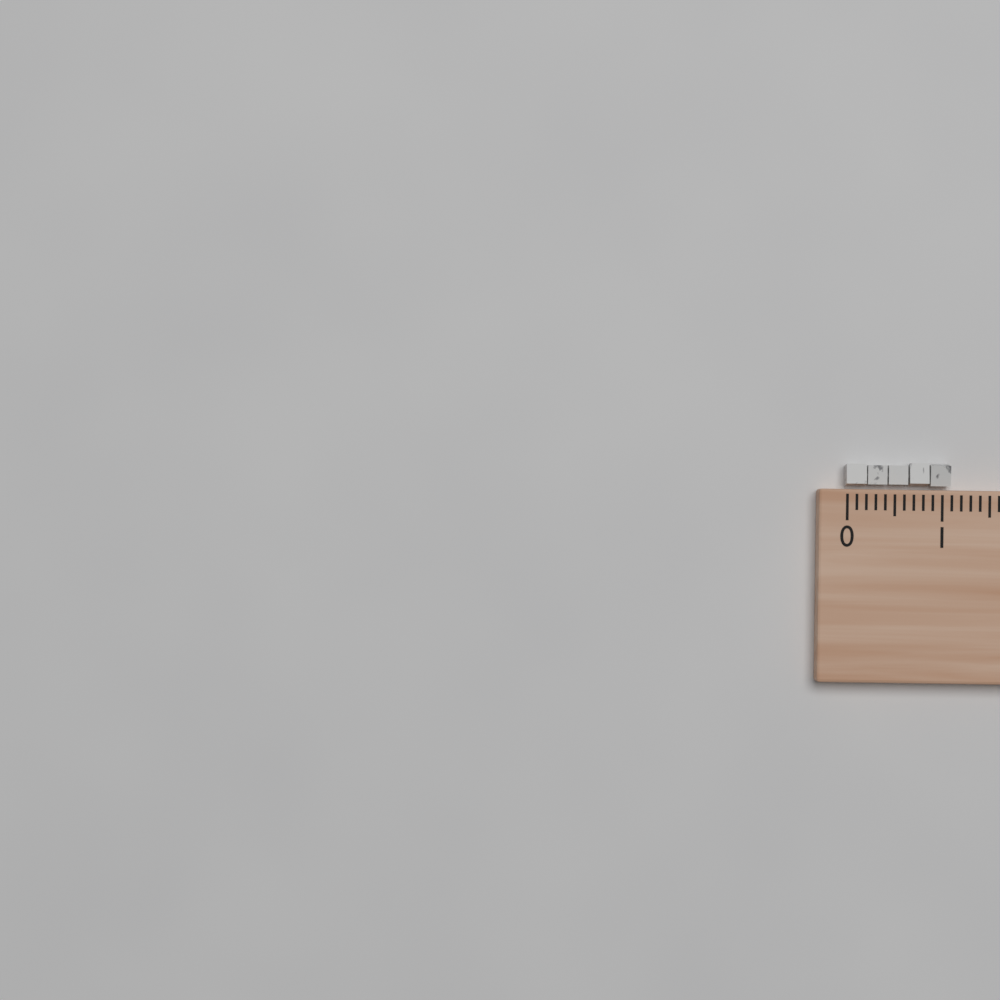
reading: 1.1 (no unit)
